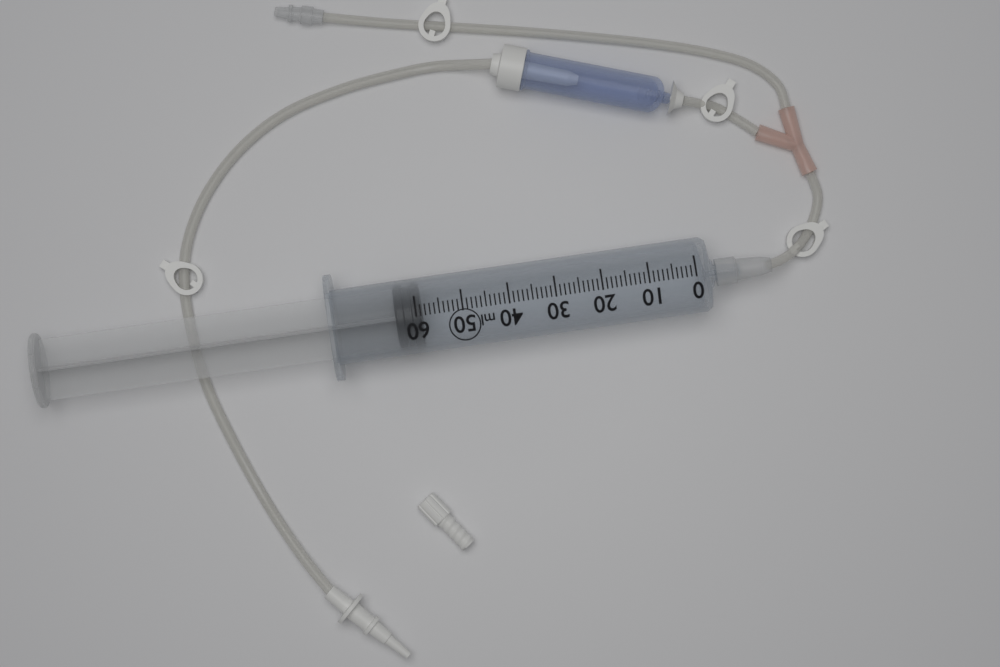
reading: 59 ml
